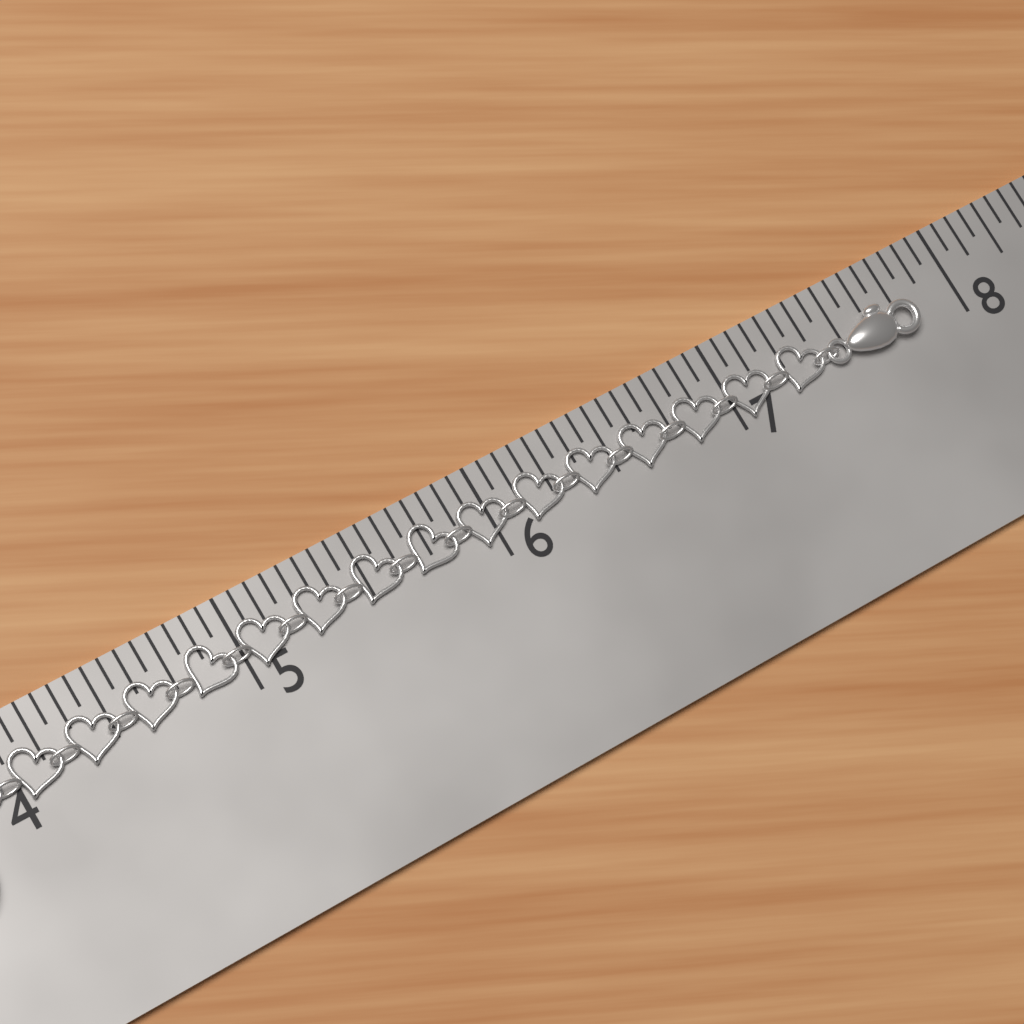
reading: 7.8125 in
